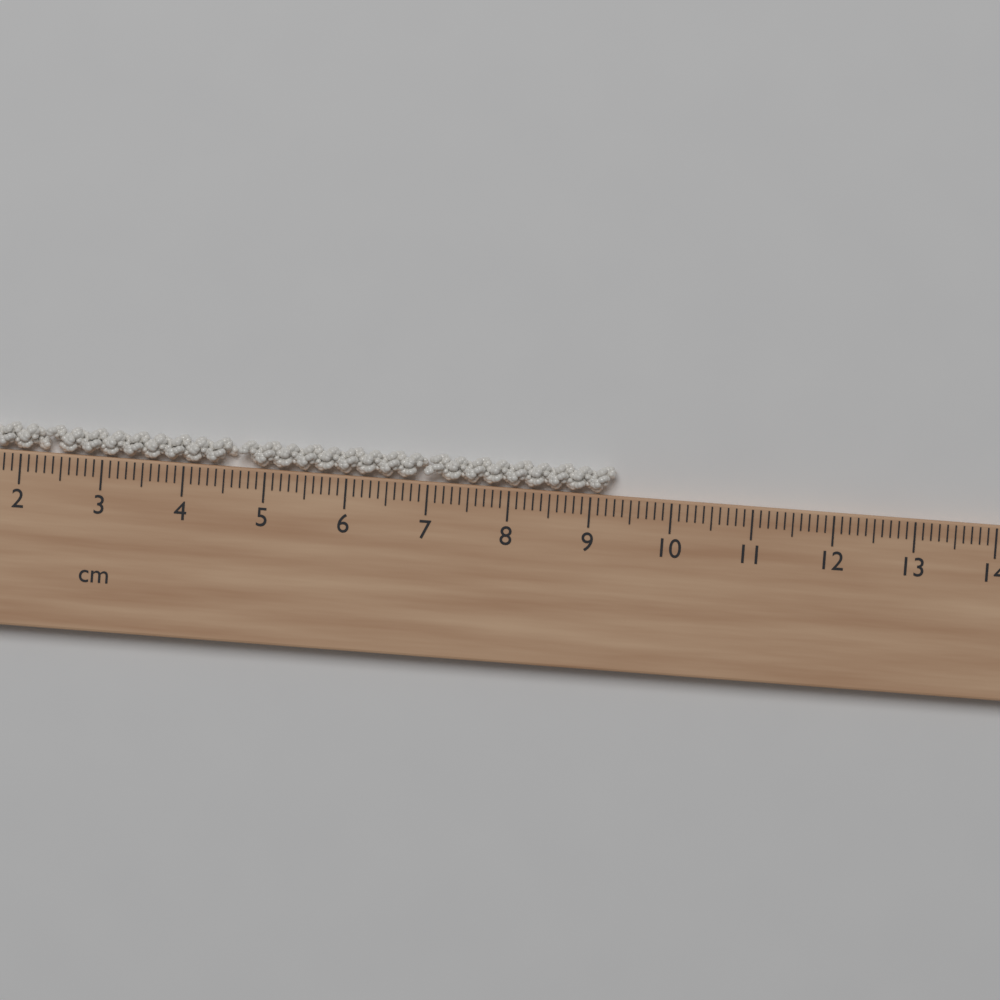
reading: 9.3 cm
